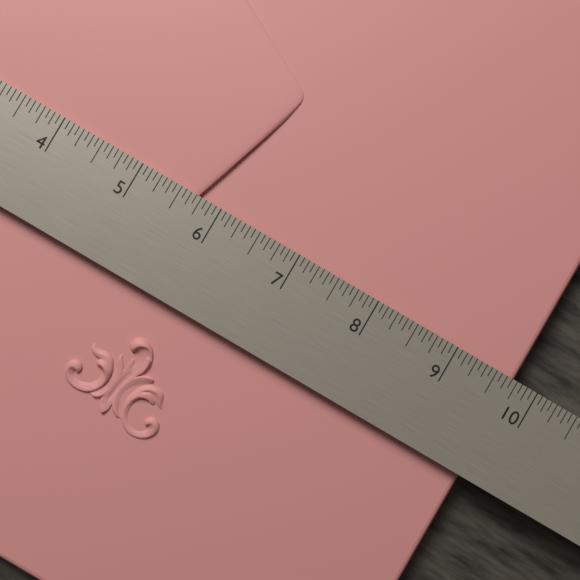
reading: 9.7500 in
